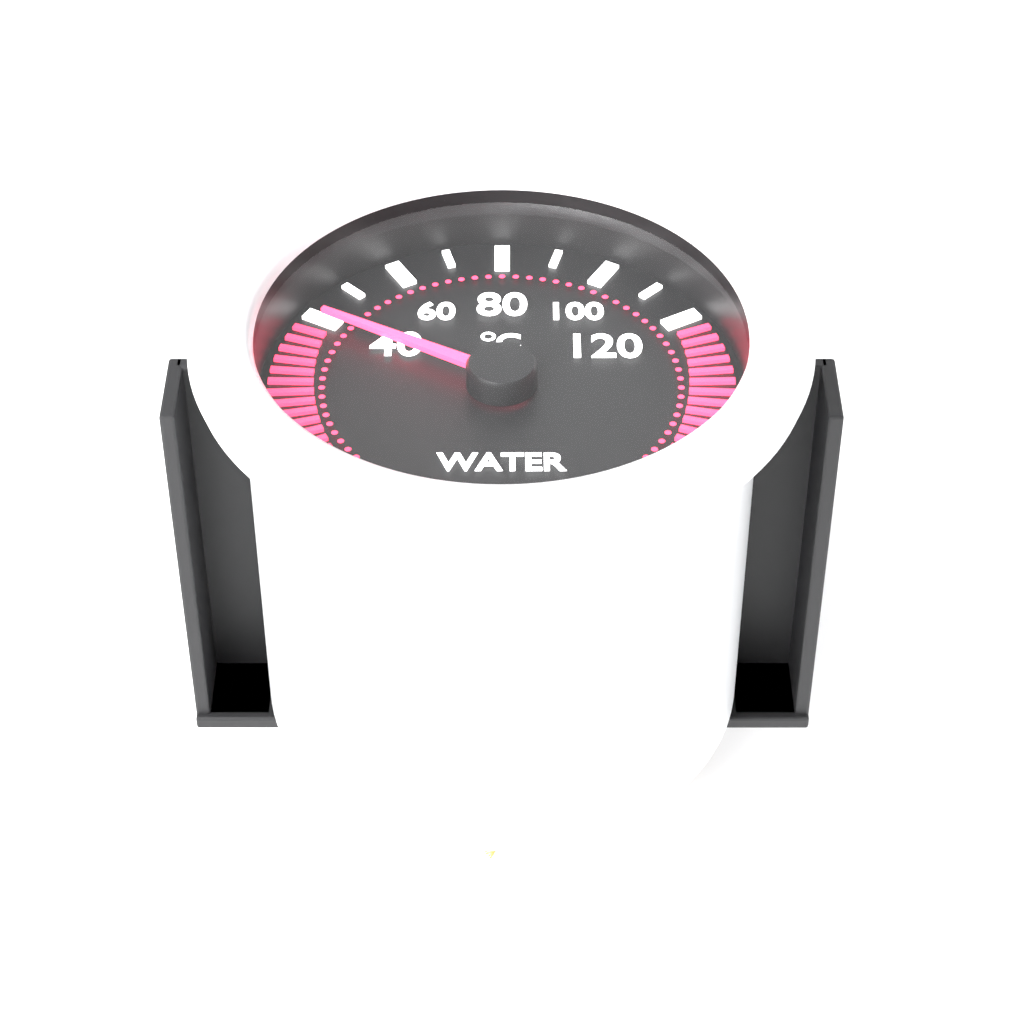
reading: 40 °C
